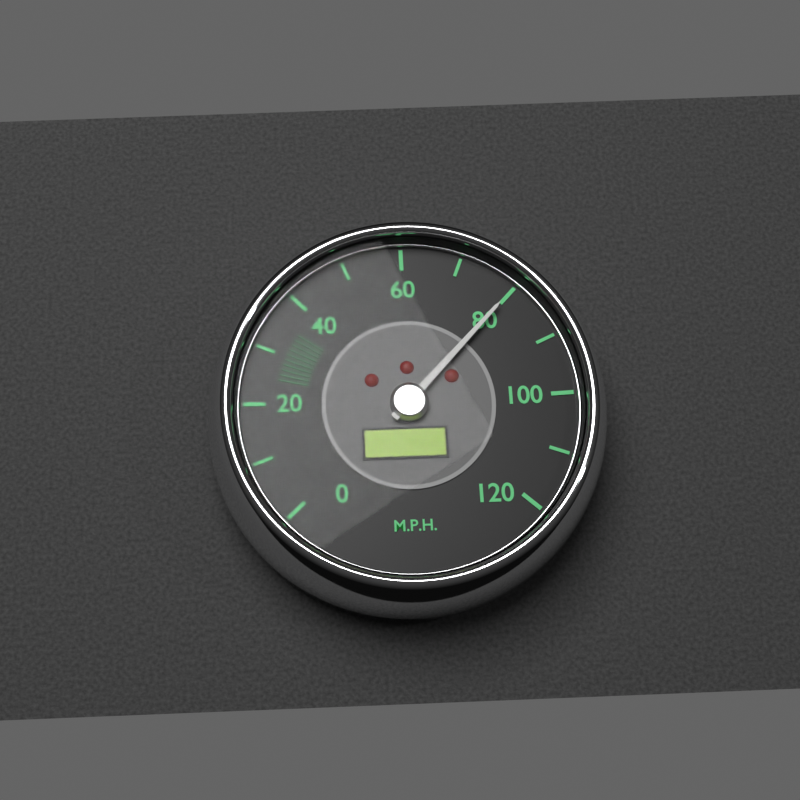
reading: 80 mph
